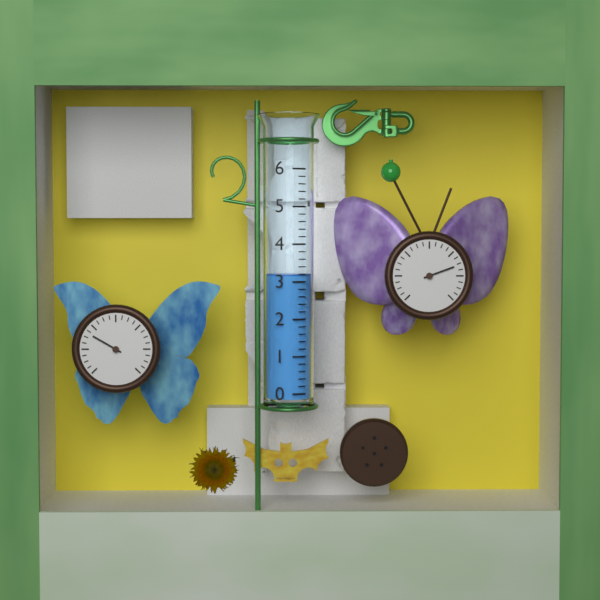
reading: 3.2 (no unit)
